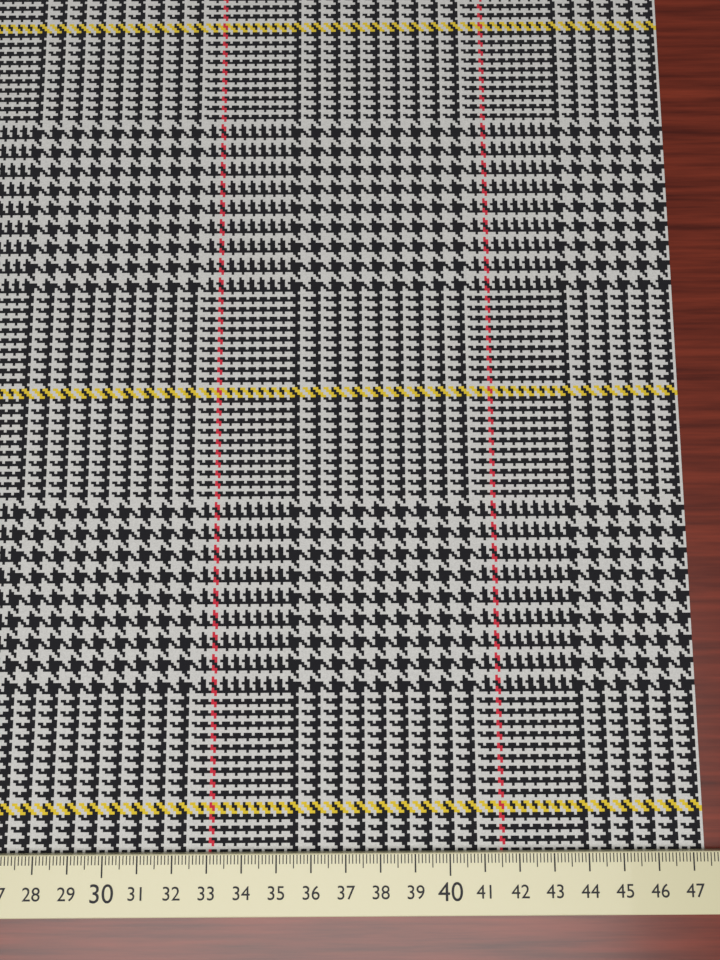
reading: 47.4 cm
